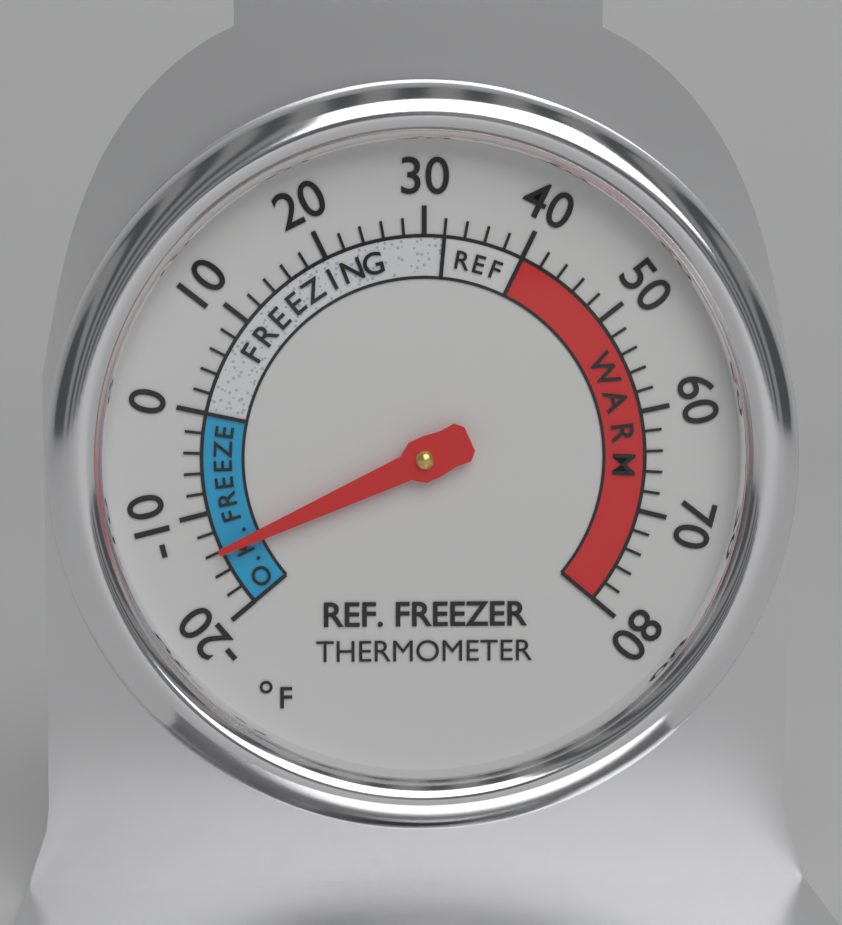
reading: -14 °F
